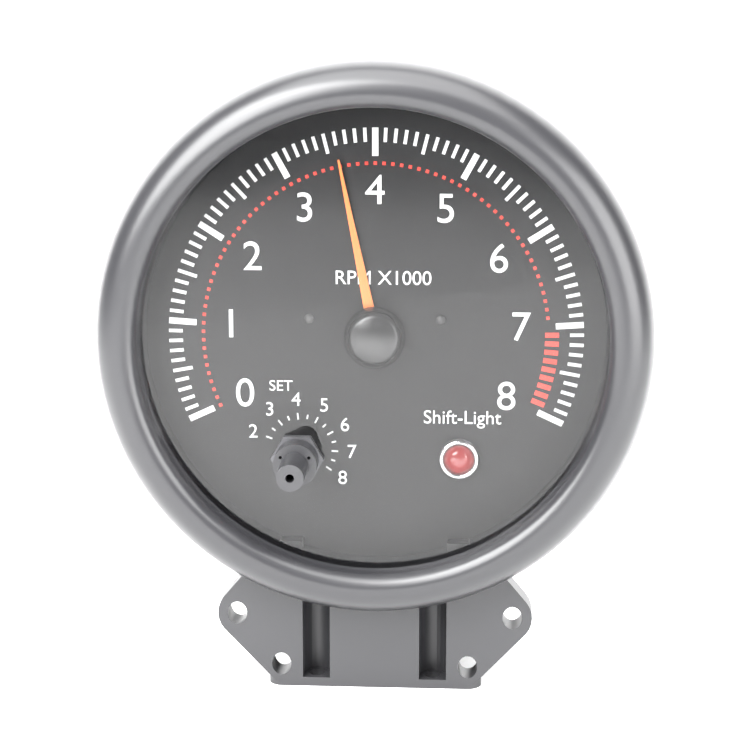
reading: 3.6 RPM x1000
